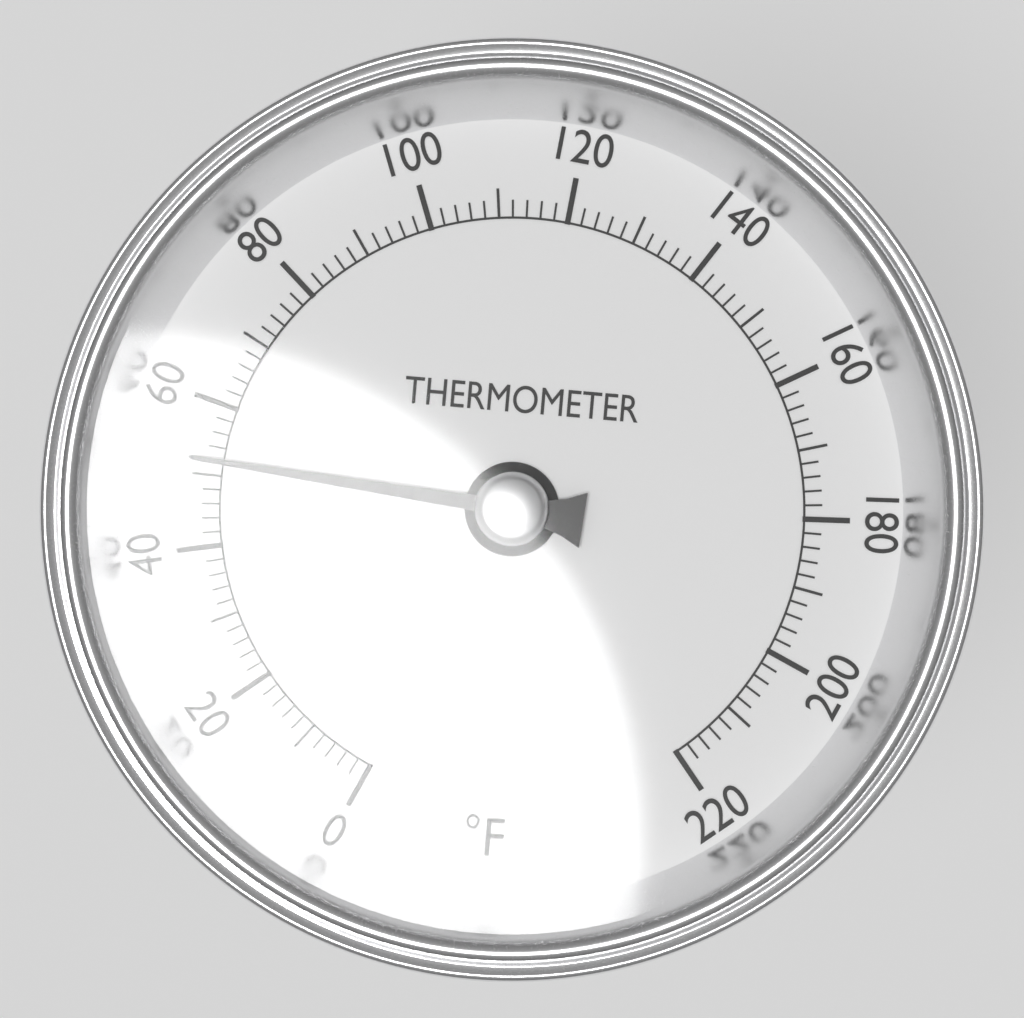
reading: 52 °F
